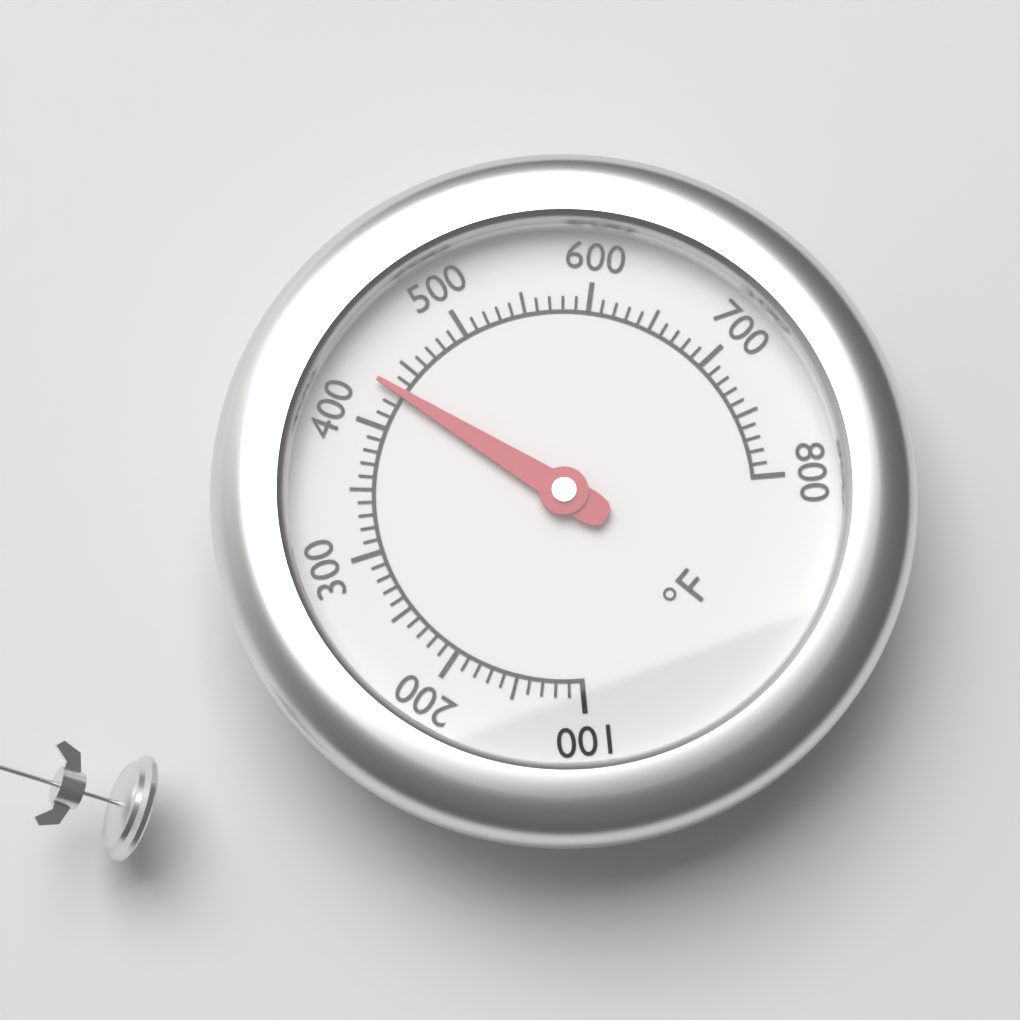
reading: 430 °F
